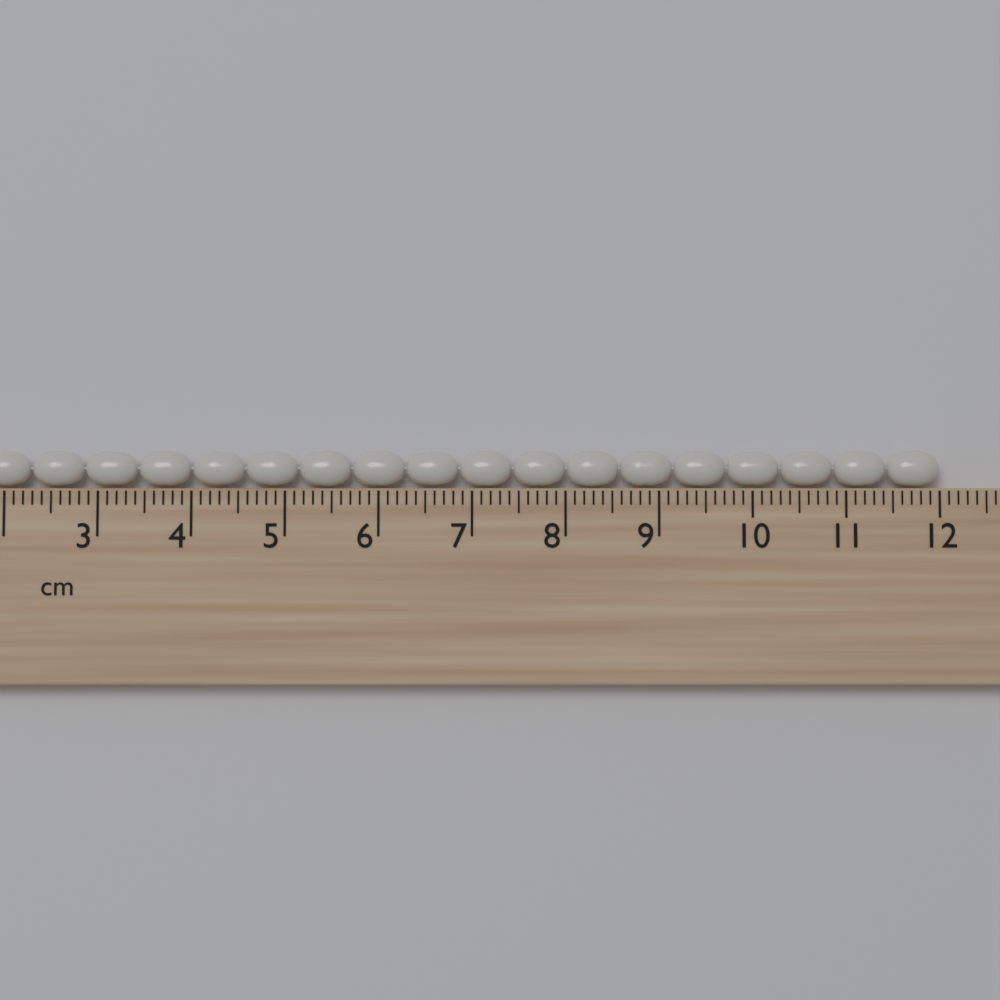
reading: 12.0 cm
